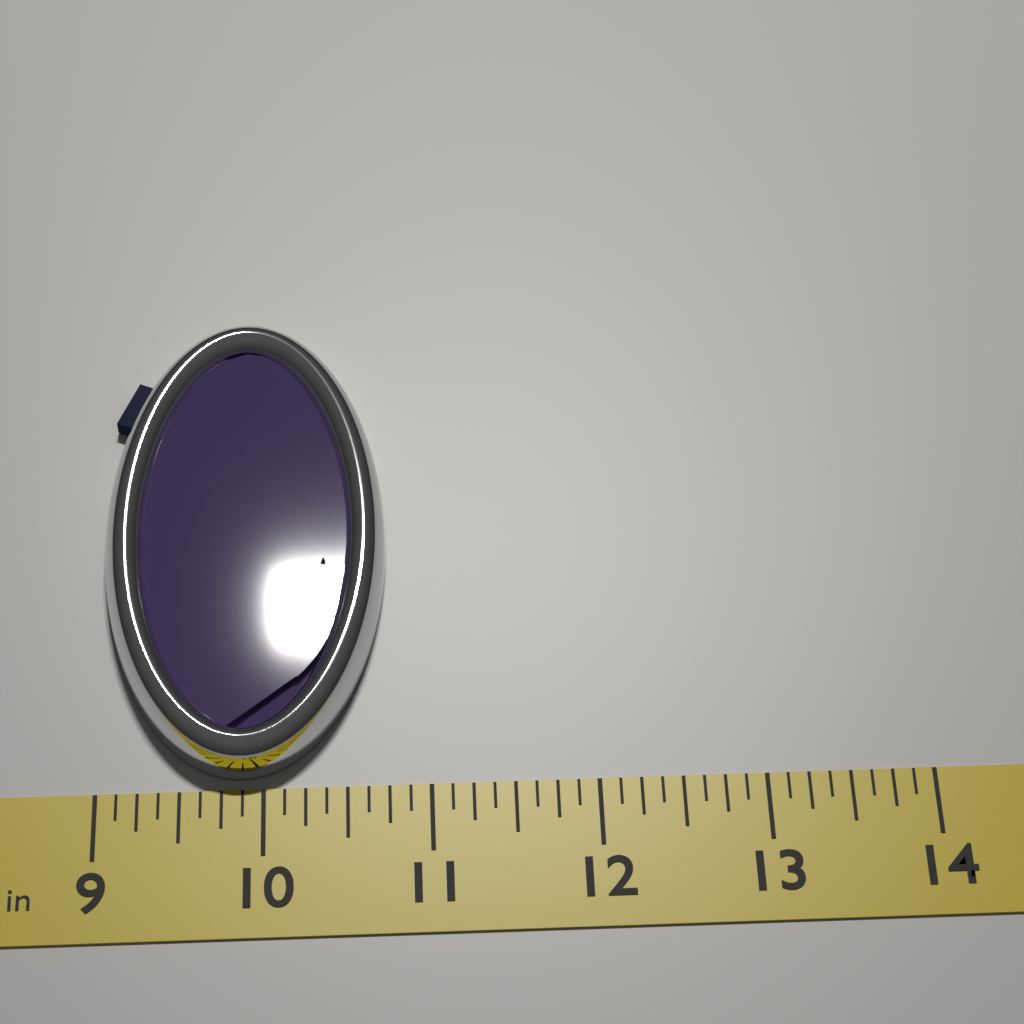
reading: 10.750 in
